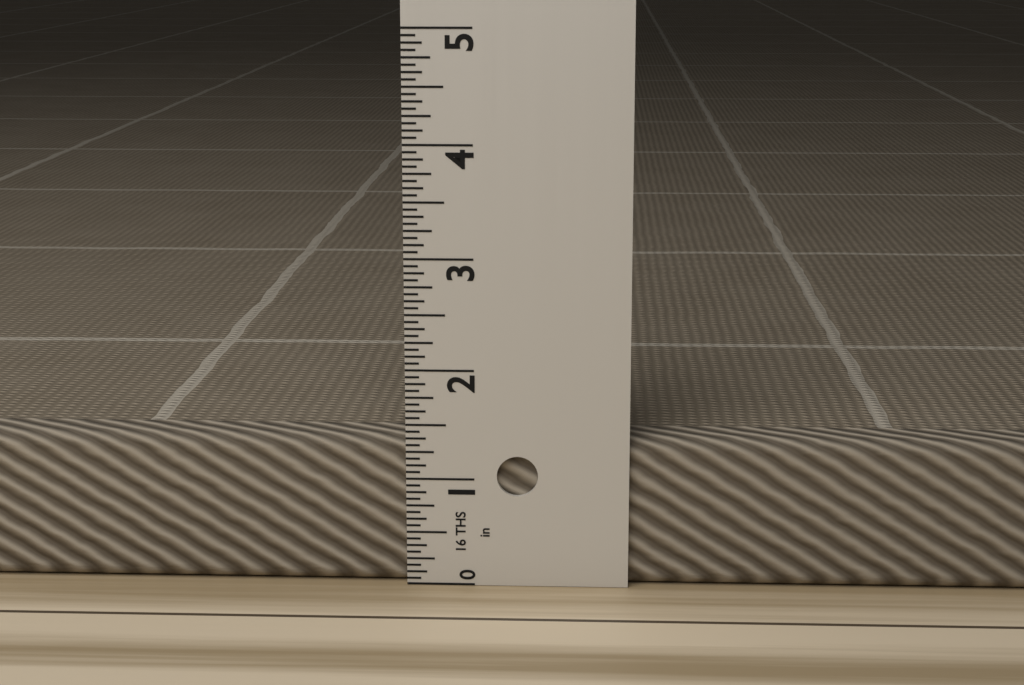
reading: 1.3750 in
